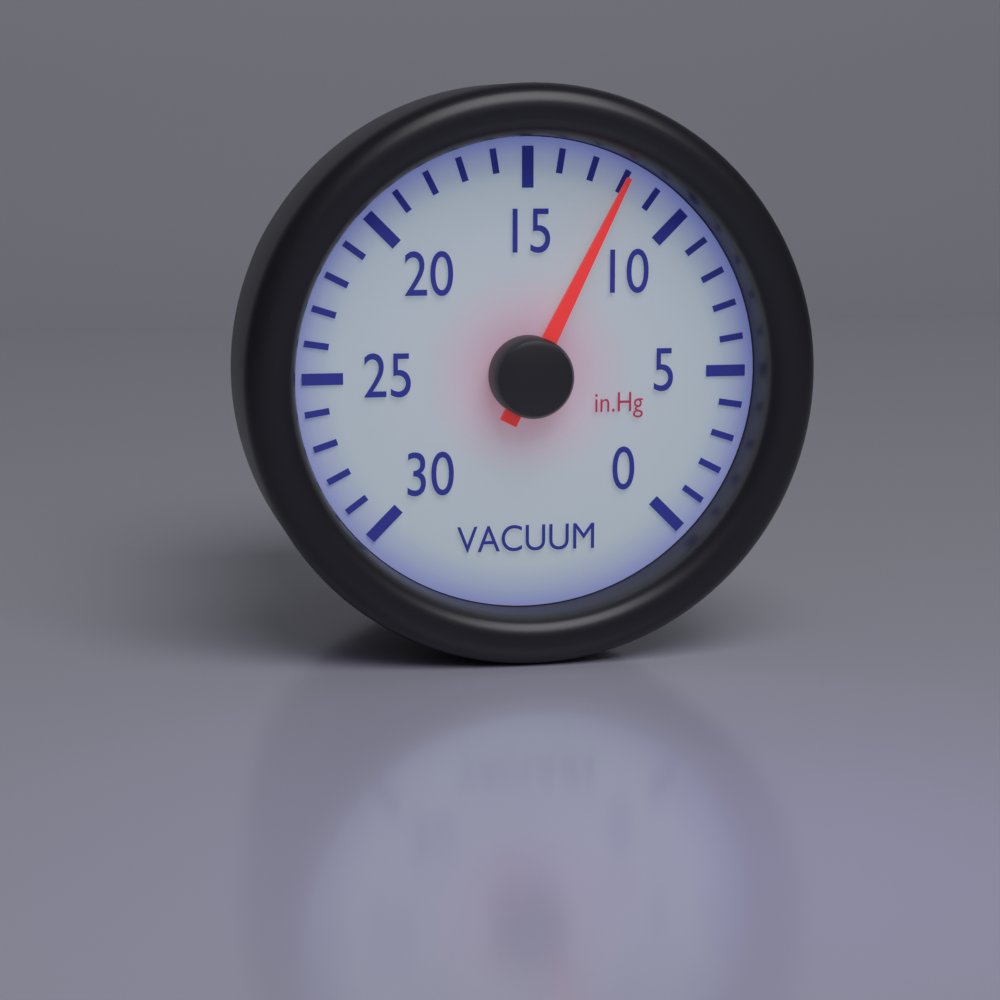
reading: 12 inHg
